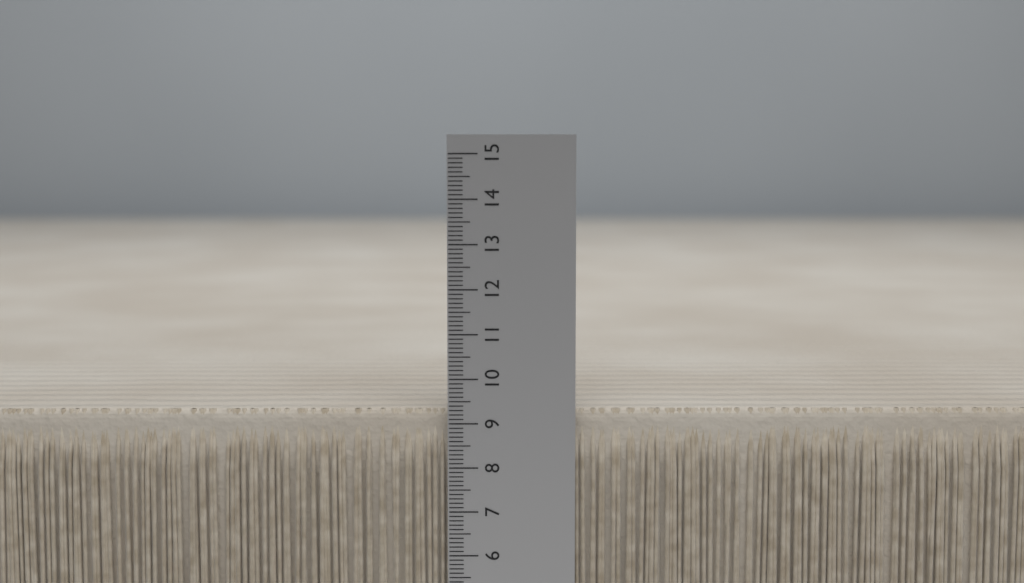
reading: 9.3 (no unit)
